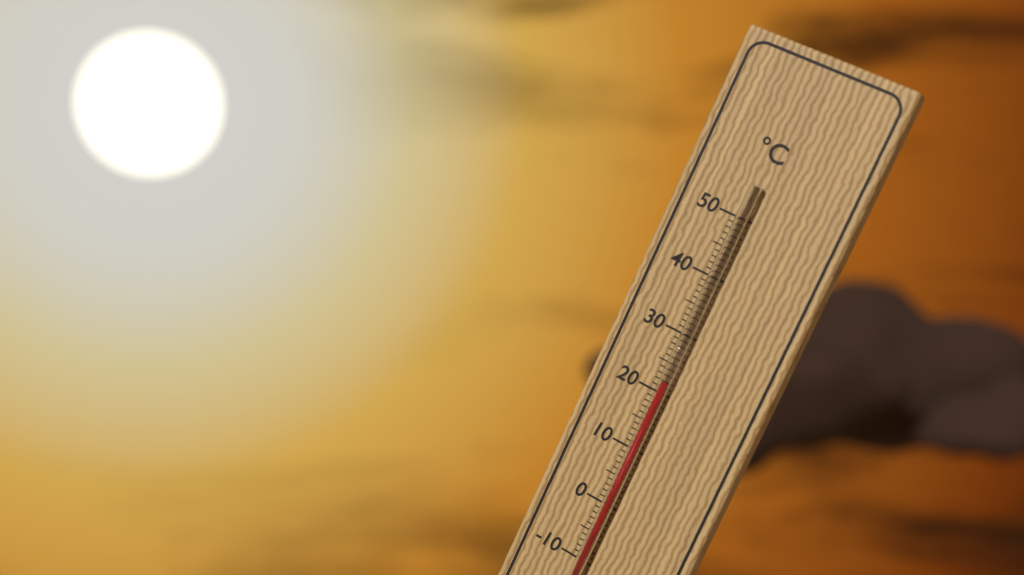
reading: 22 °C
